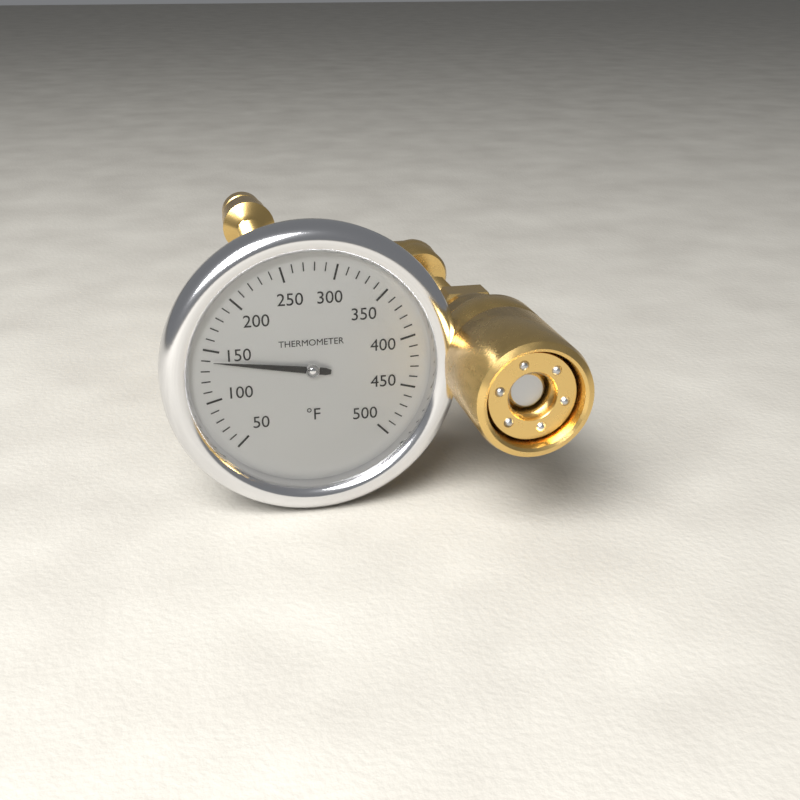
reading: 140 °F
